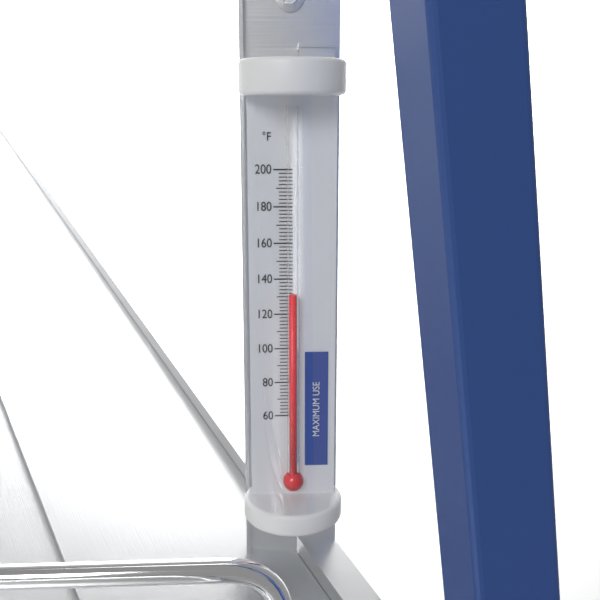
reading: 132 °F
